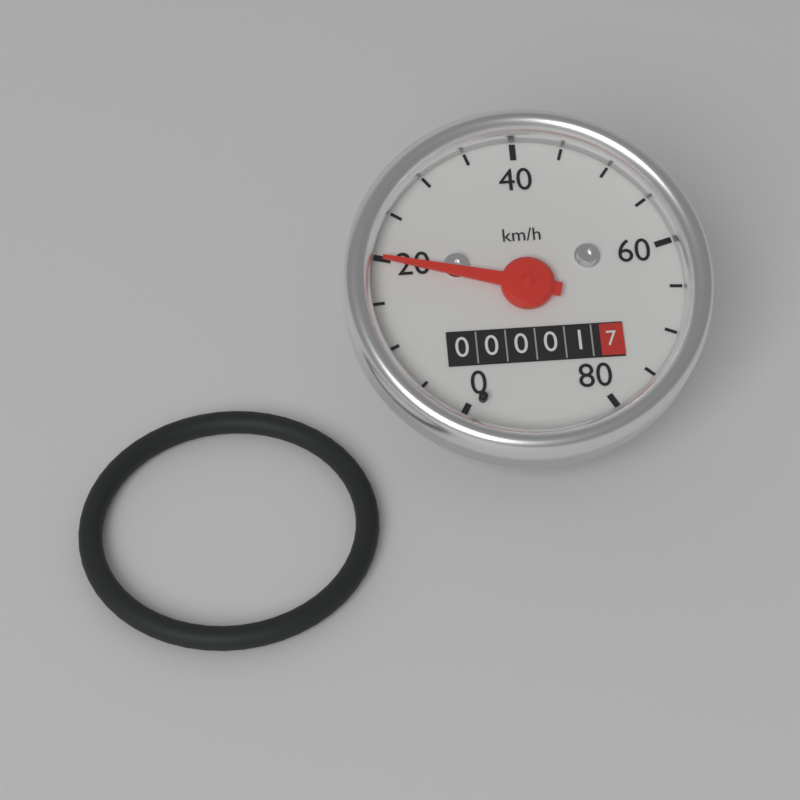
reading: 20 km/h
